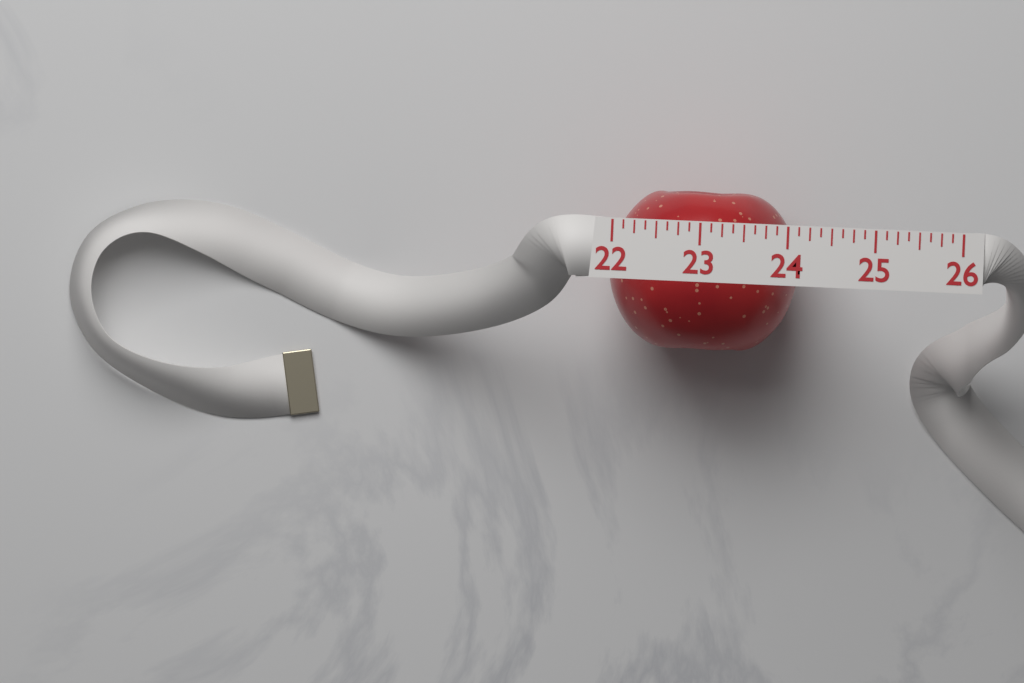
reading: 24.125 (no unit)
